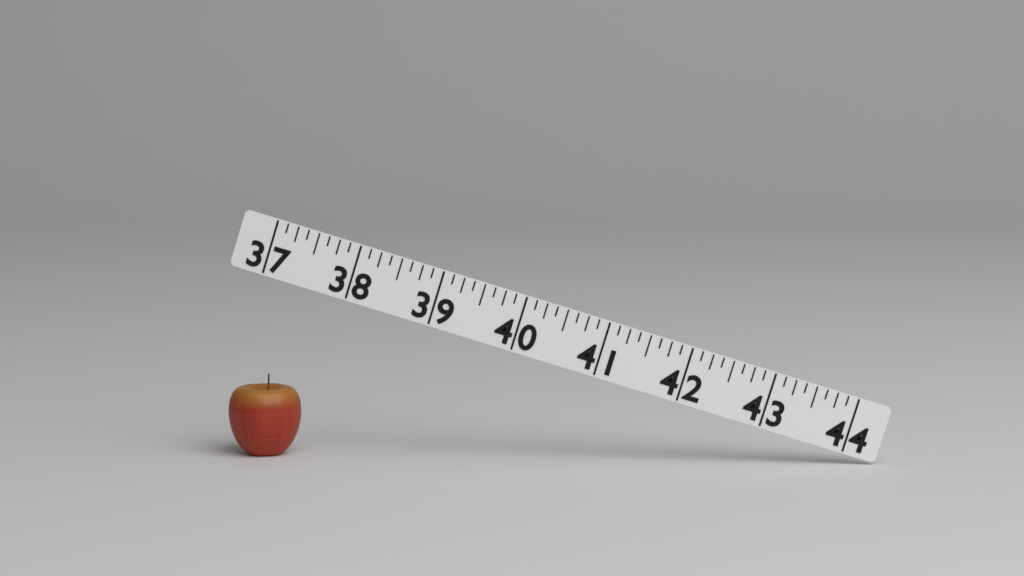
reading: 37.875 (no unit)
